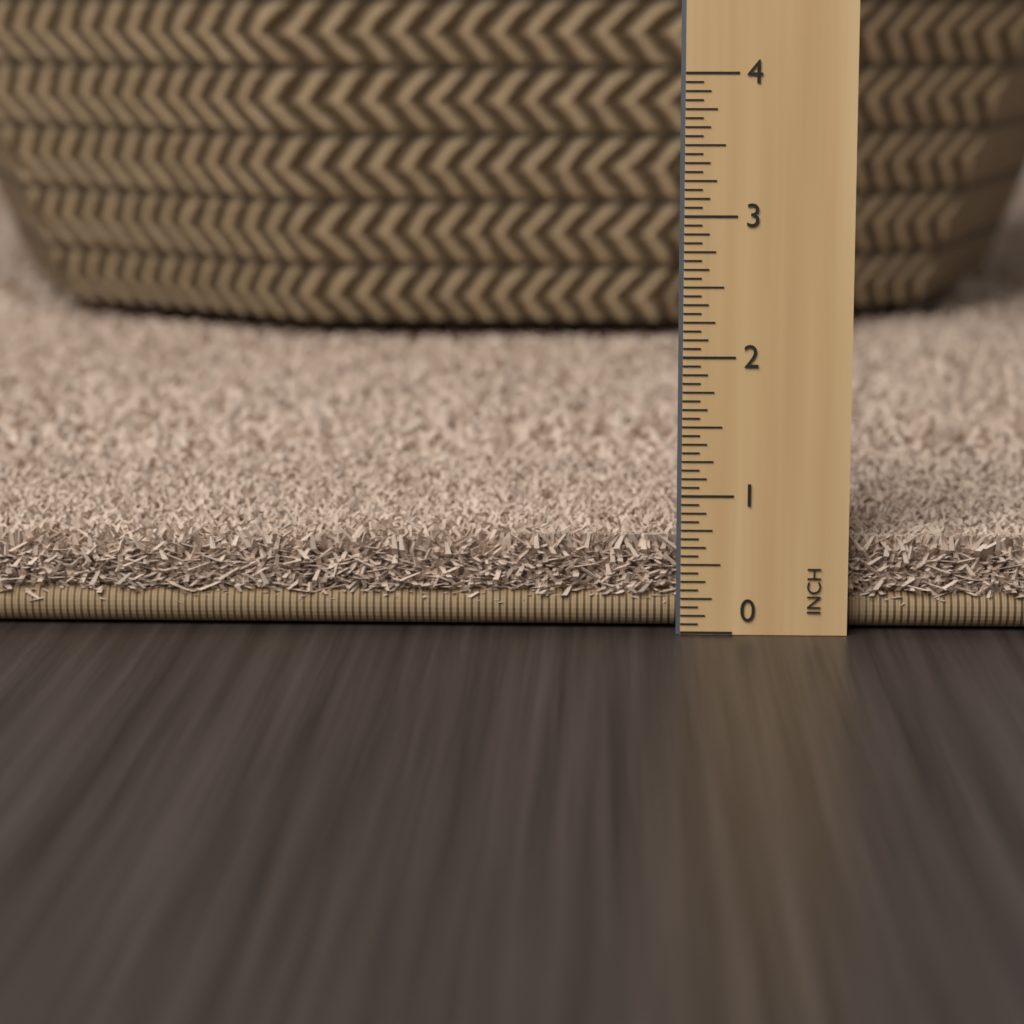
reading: 0.6875 in
